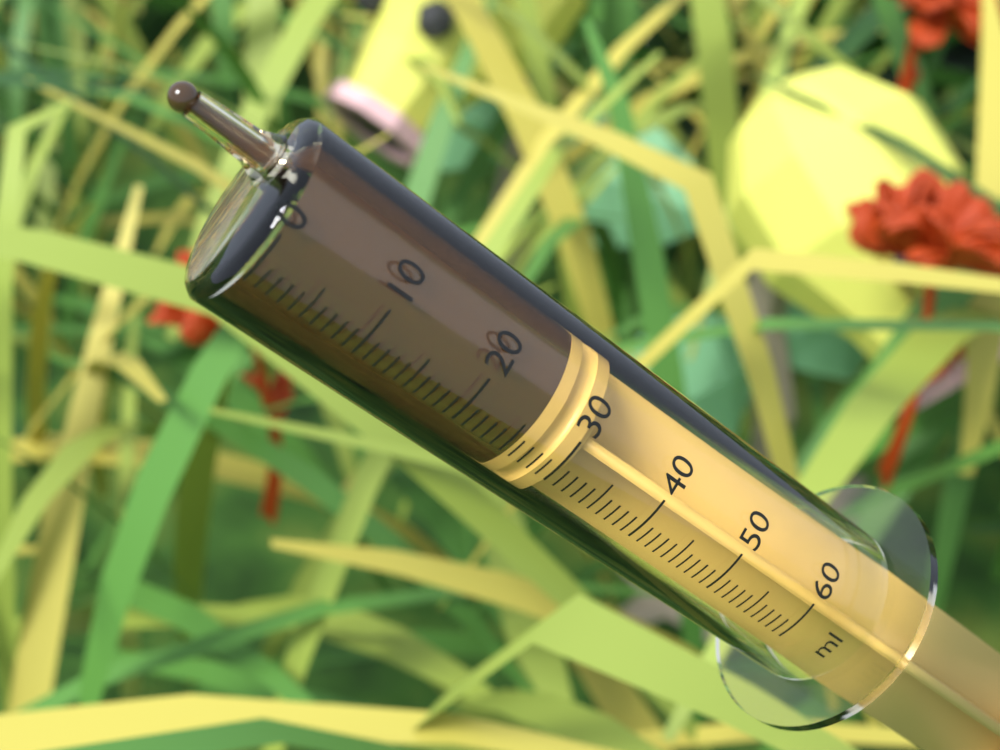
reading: 26 ml
